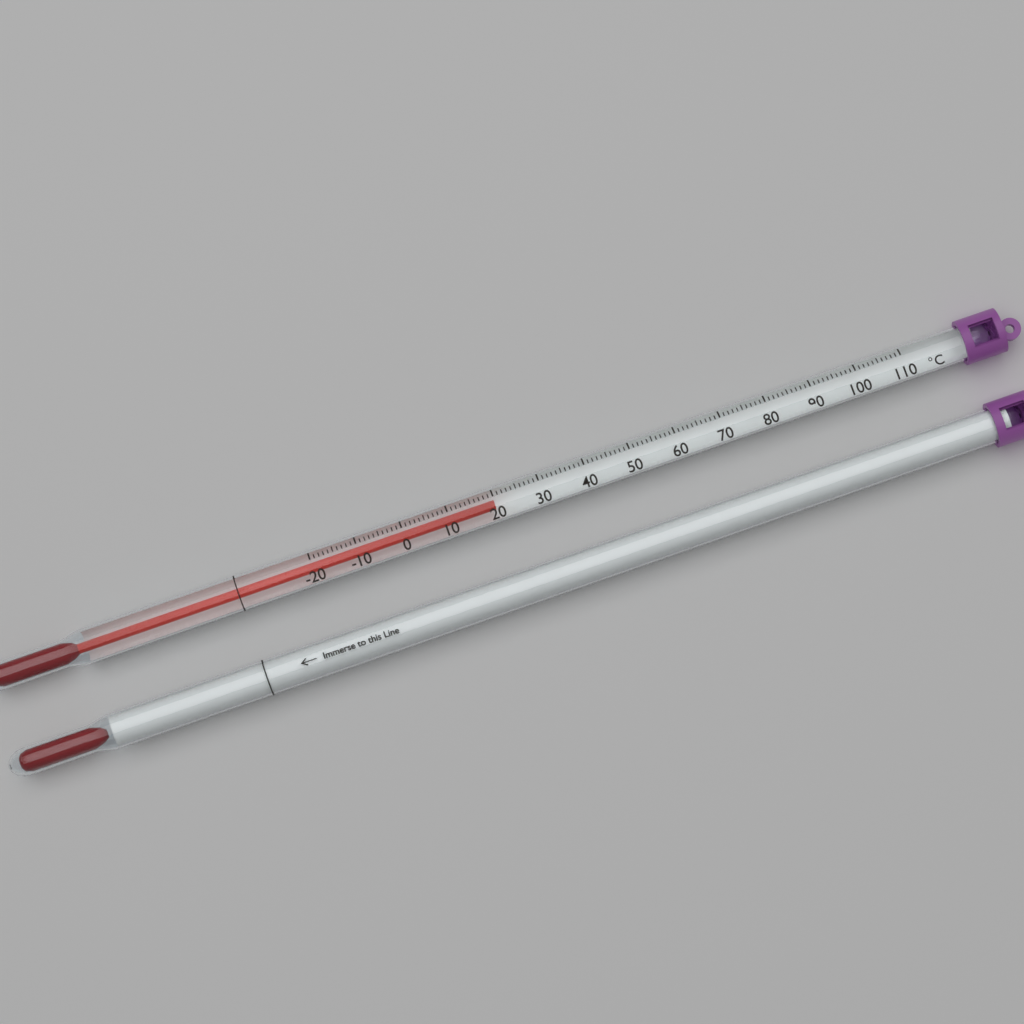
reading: 20 °C
